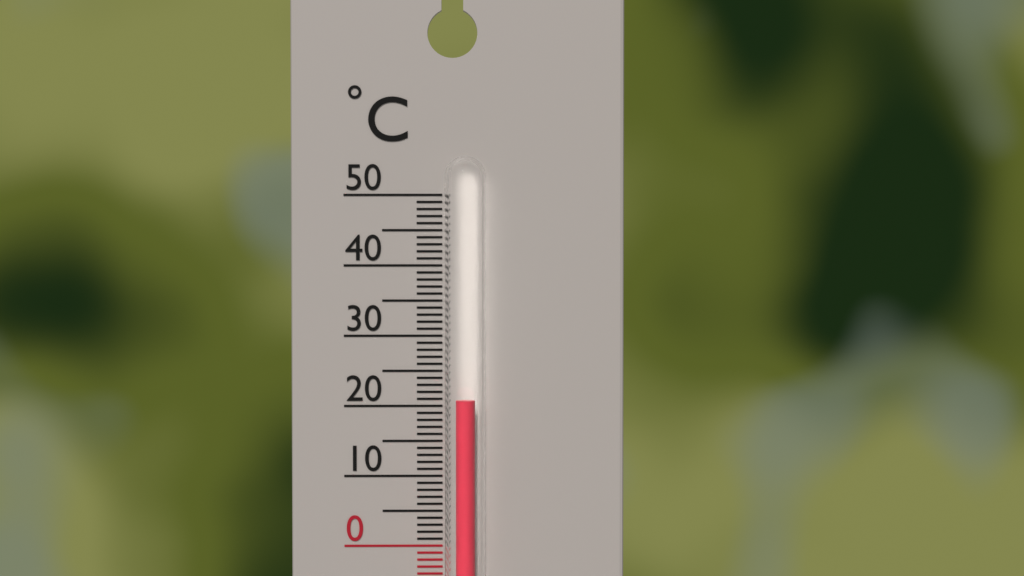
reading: 21 °C
